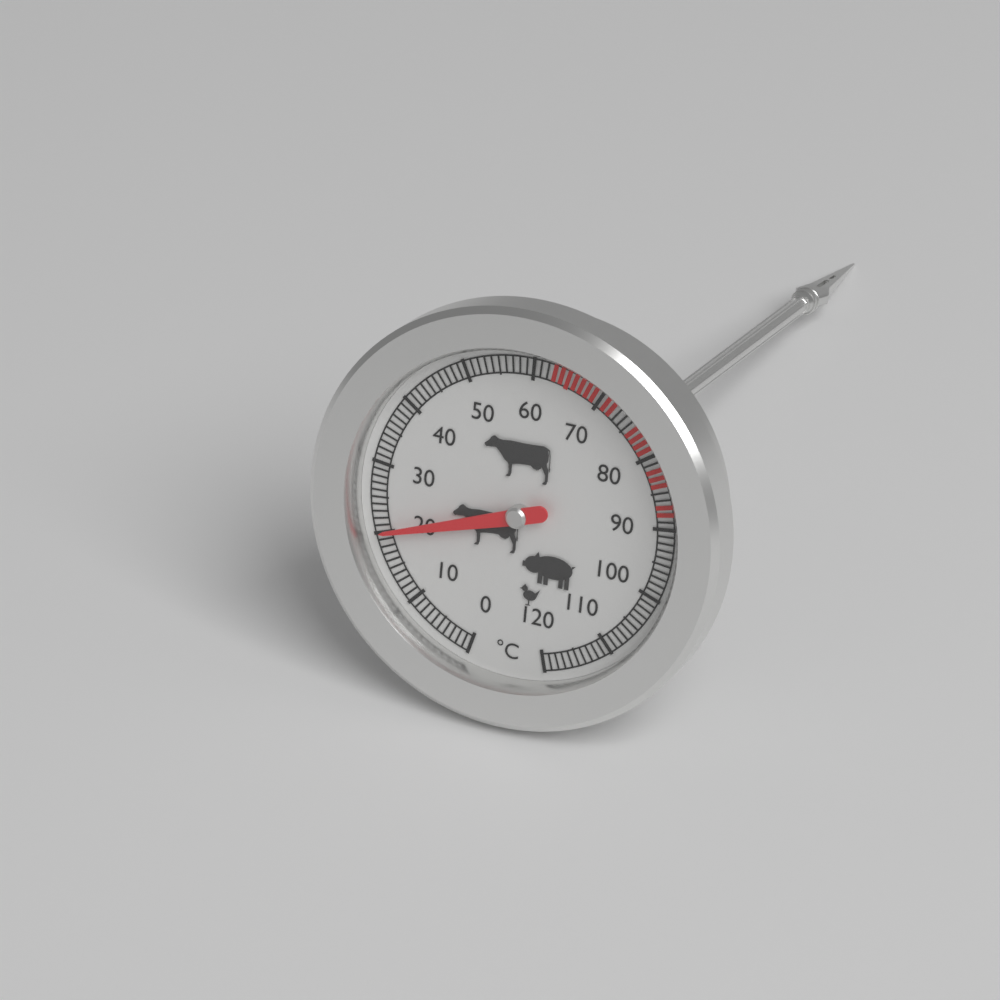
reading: 20 °C
